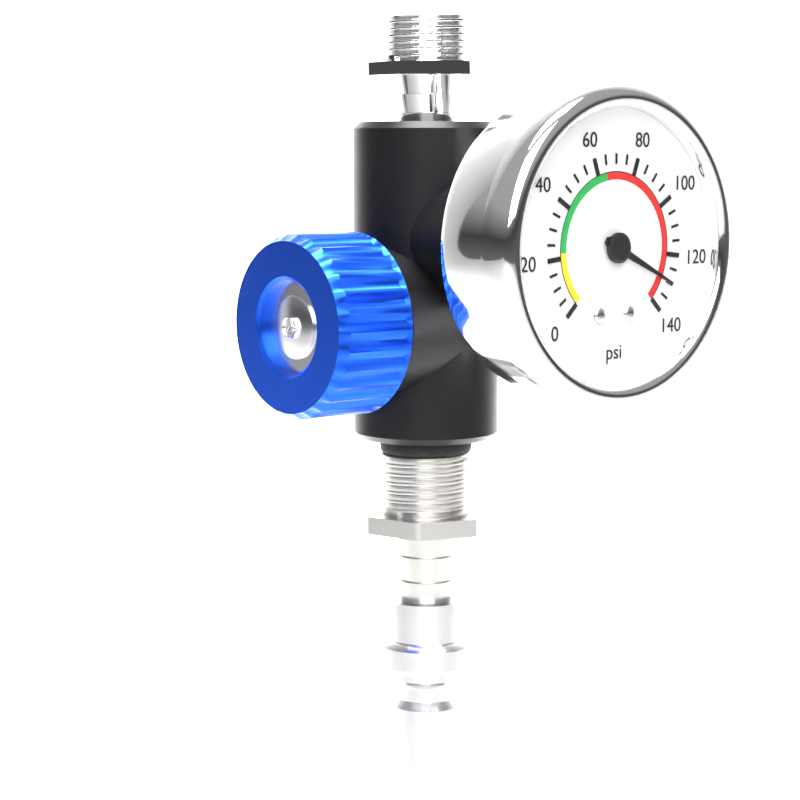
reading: 130 psi
